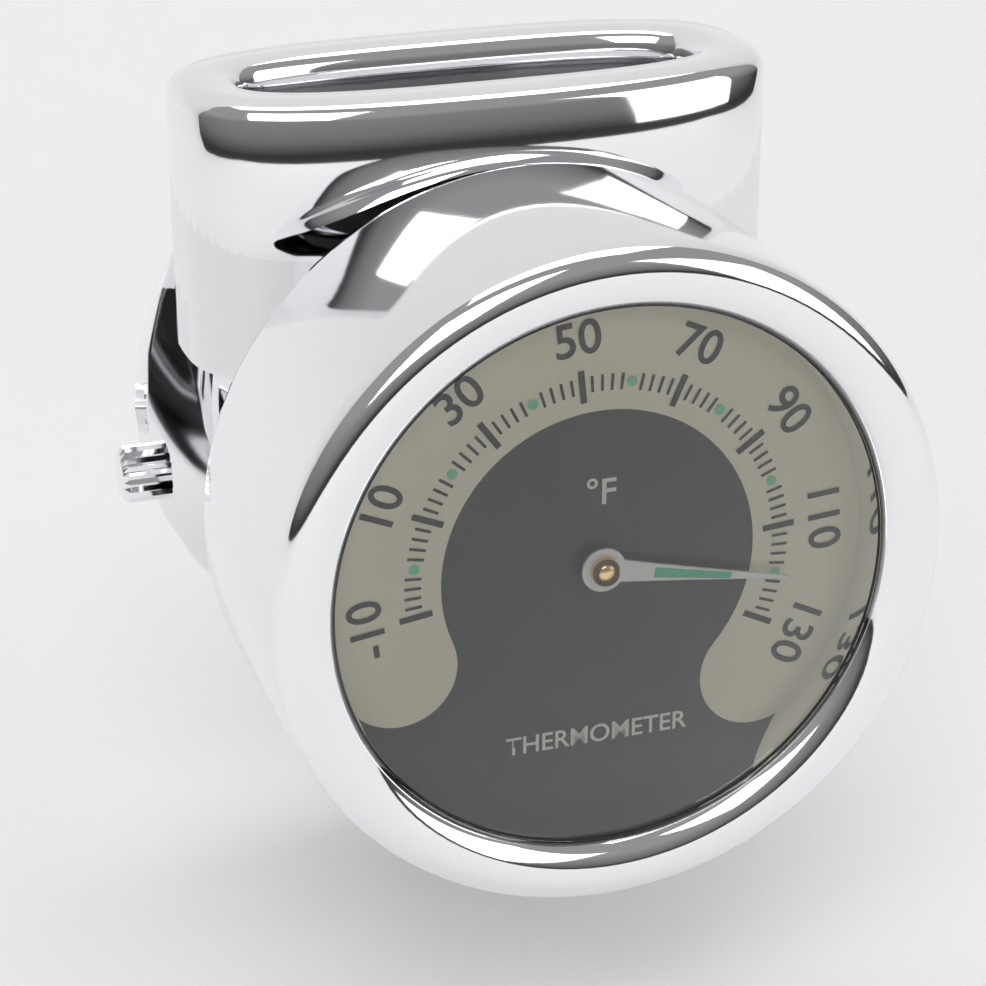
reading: 120 °F
